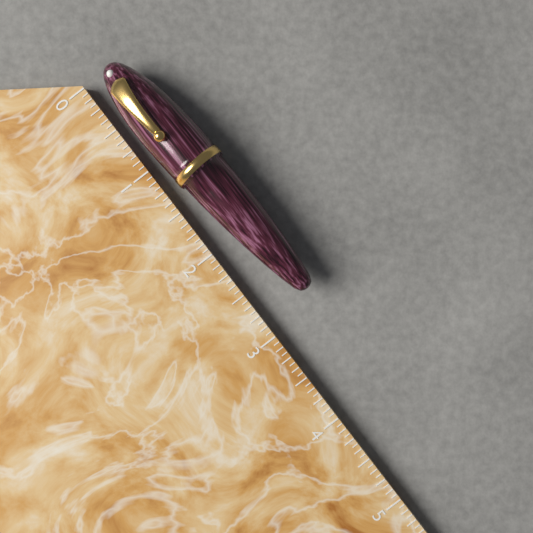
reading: 2.8125 (no unit)
